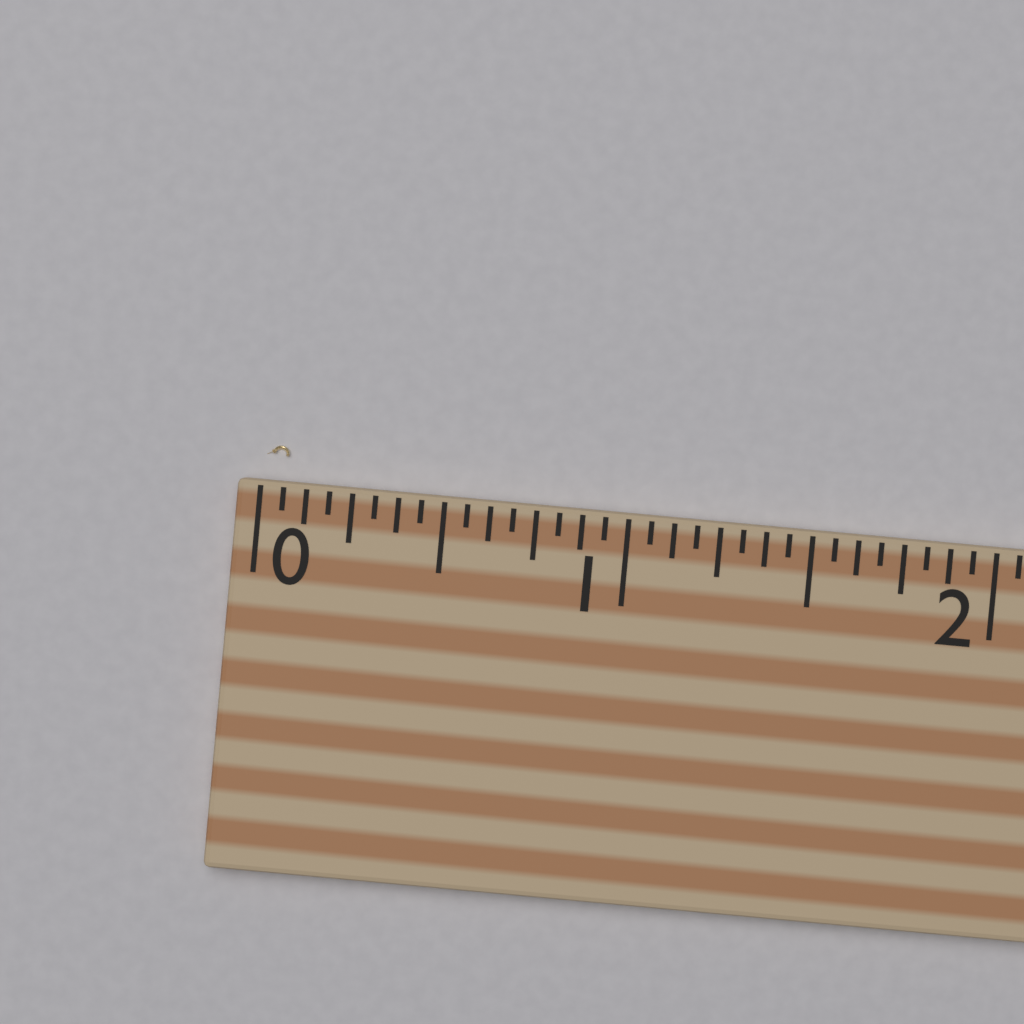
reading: 0.0625 (no unit)
